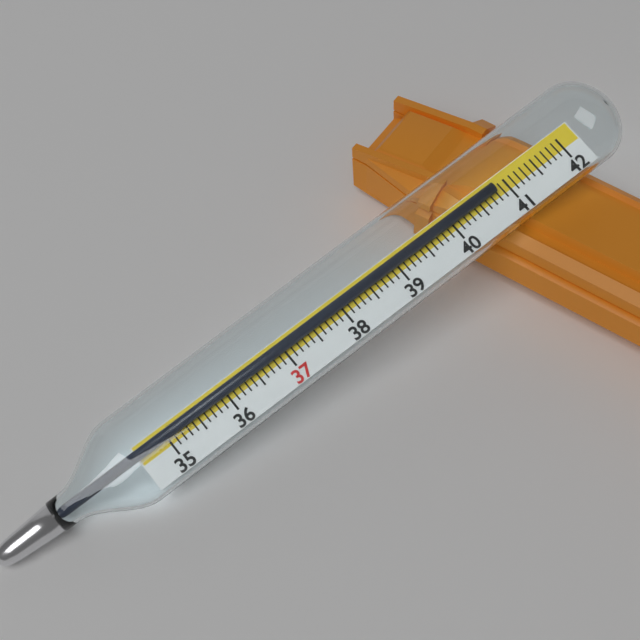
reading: 40.8 (no unit)
